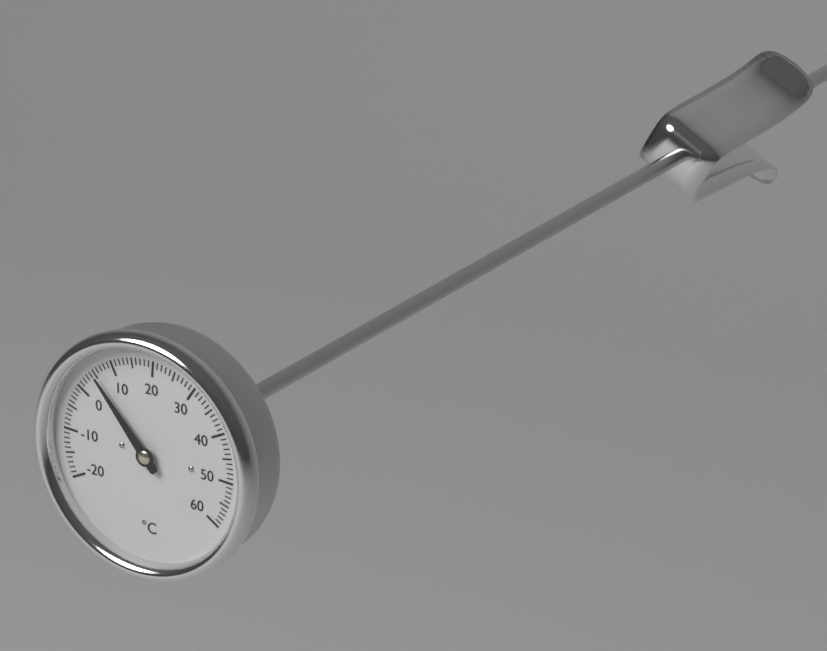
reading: 5 °C
